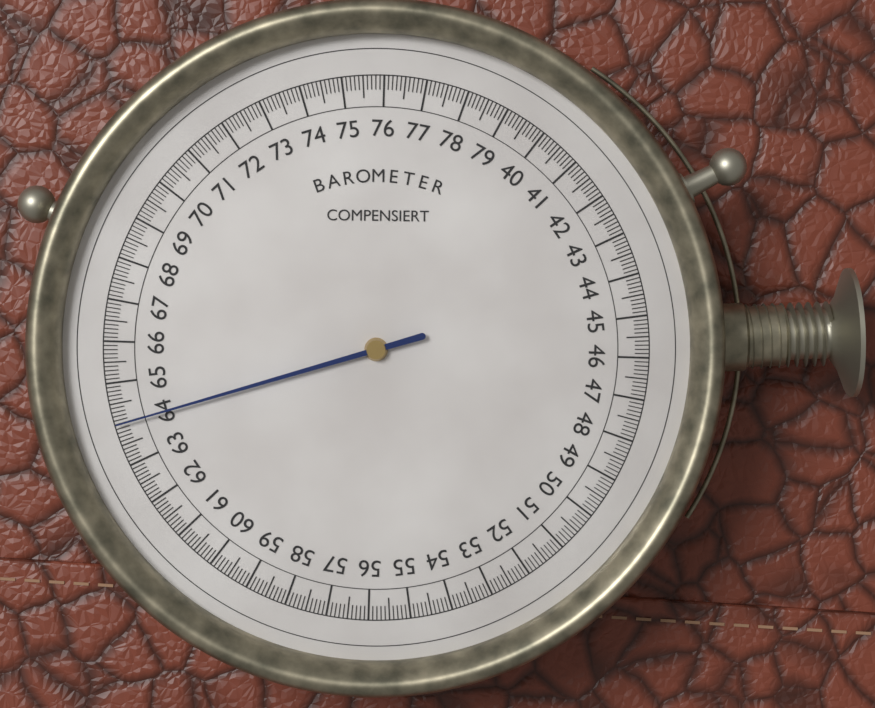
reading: 64.0 (no unit)
